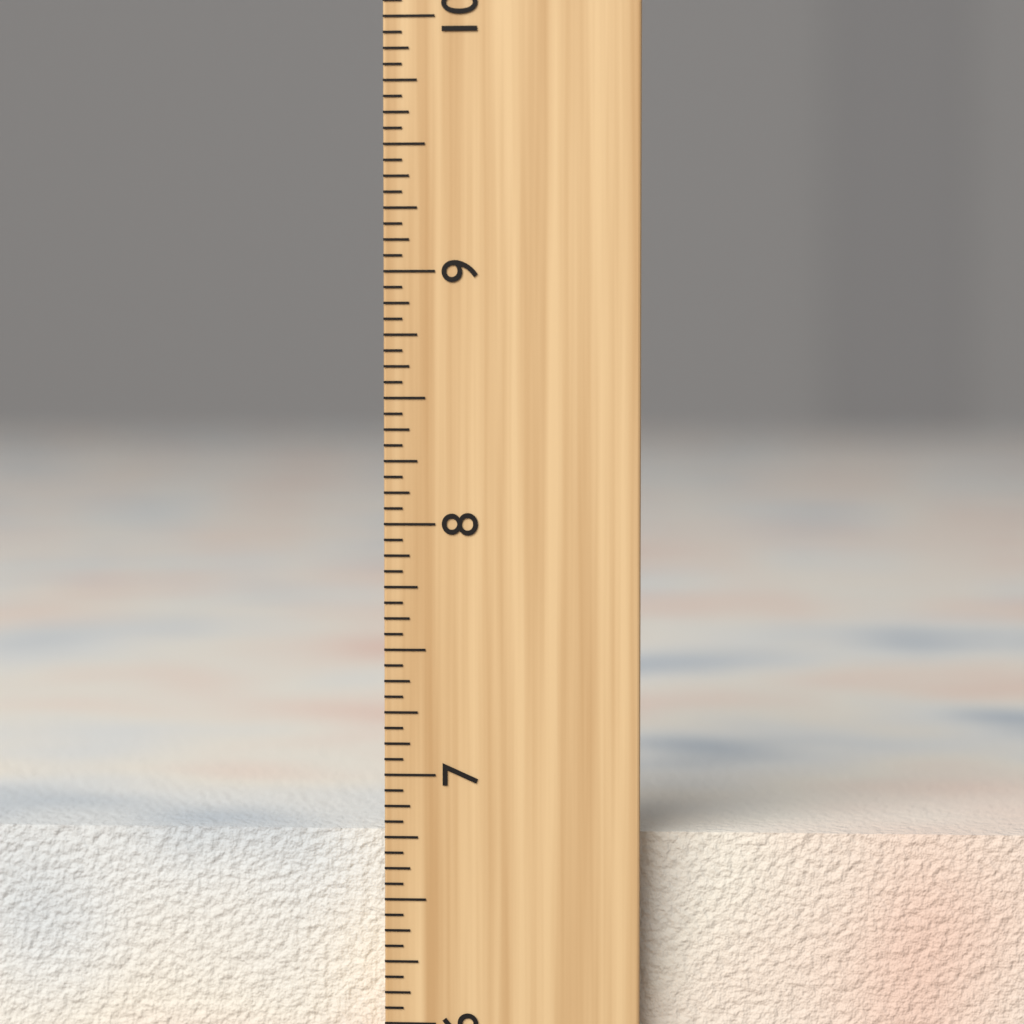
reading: 6.7500 inch
